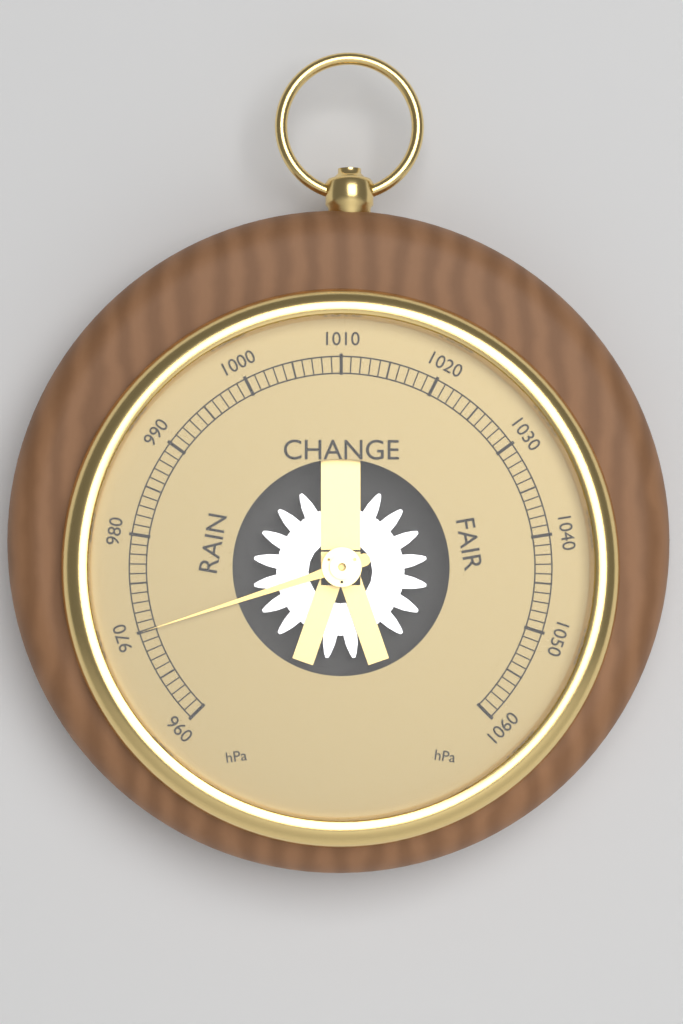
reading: 970 hPa
